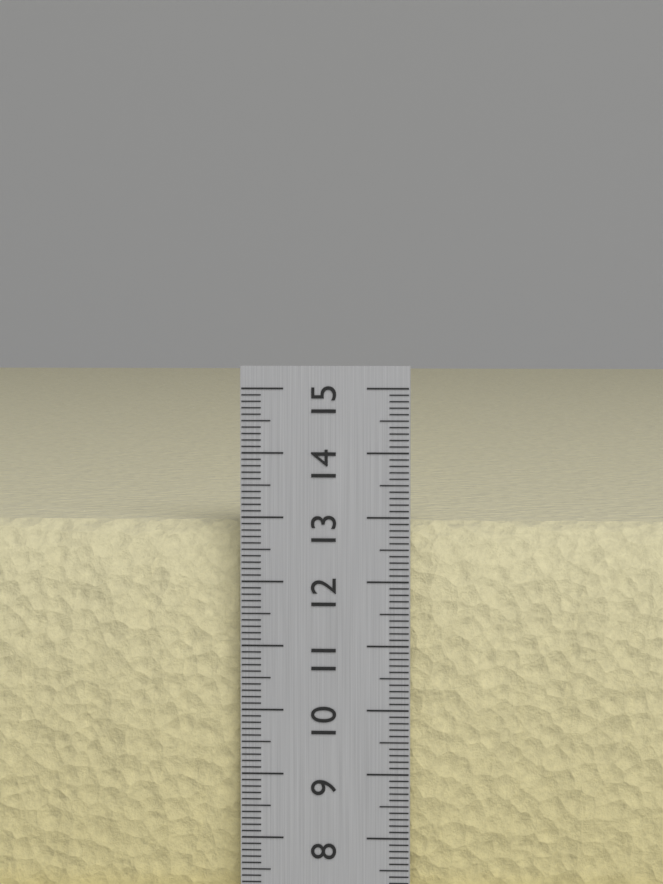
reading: 12.9 cm
